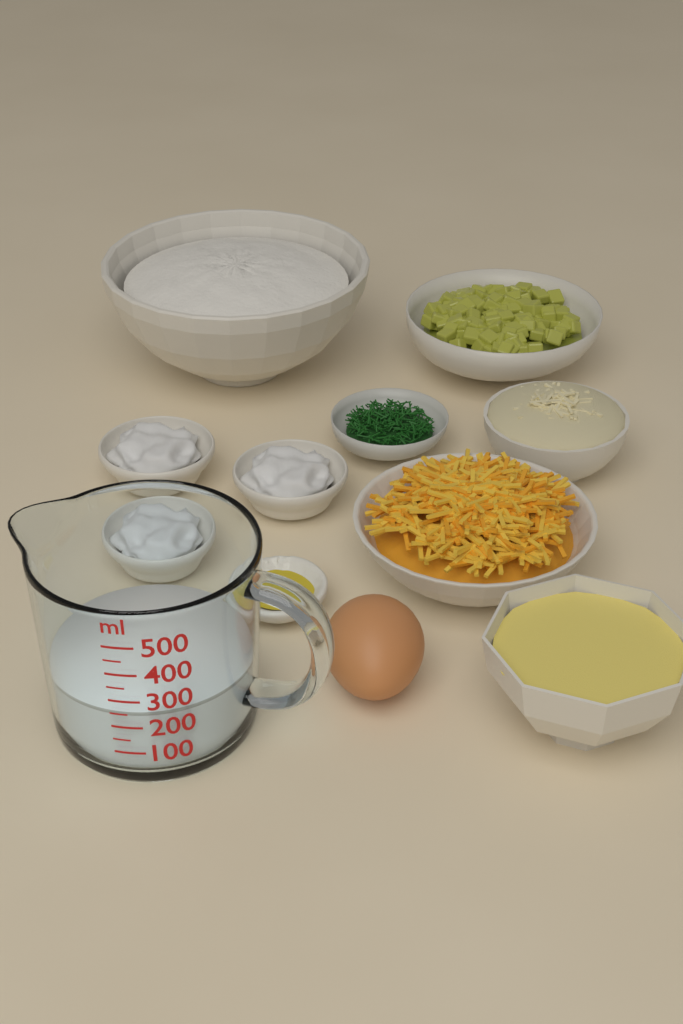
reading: 250 ml
